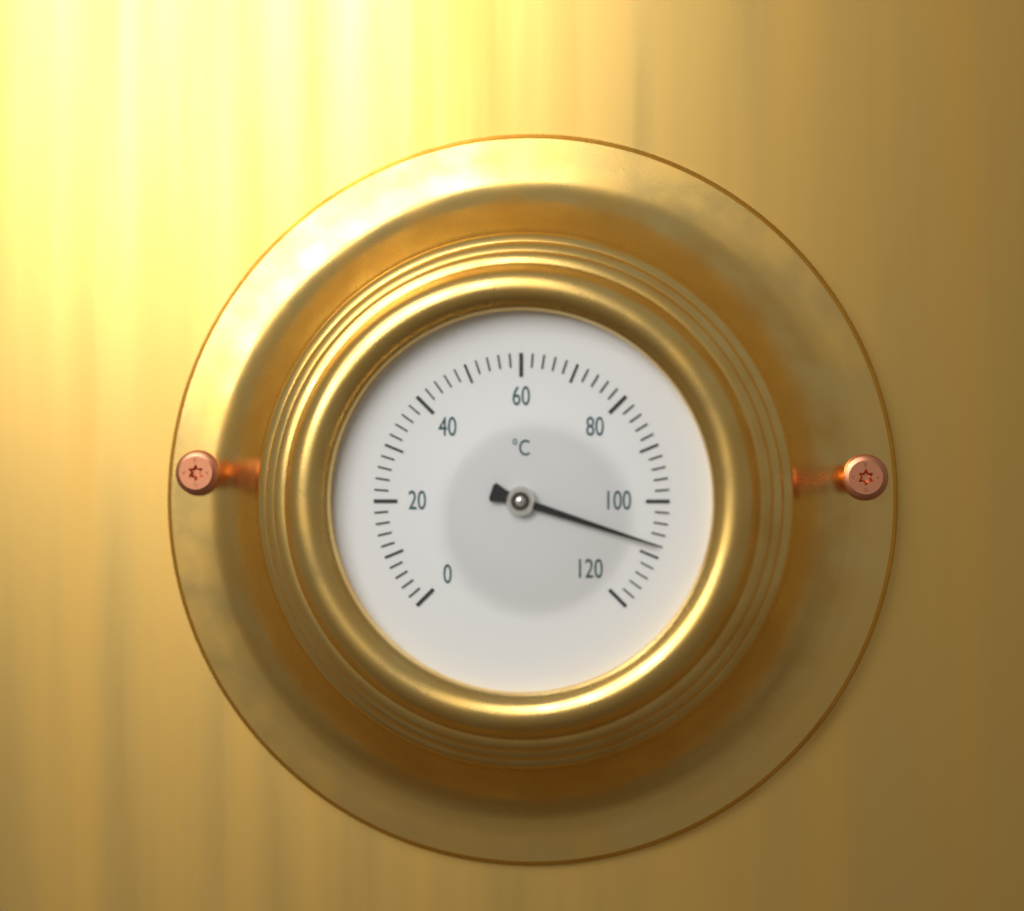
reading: 108 °C
